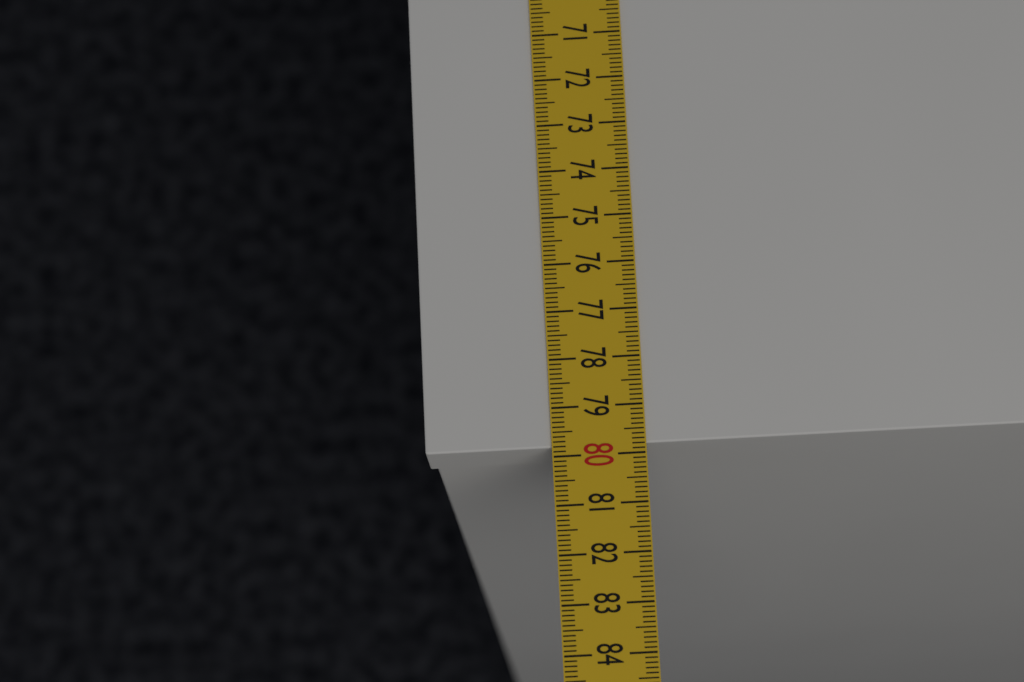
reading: 79.8 cm
